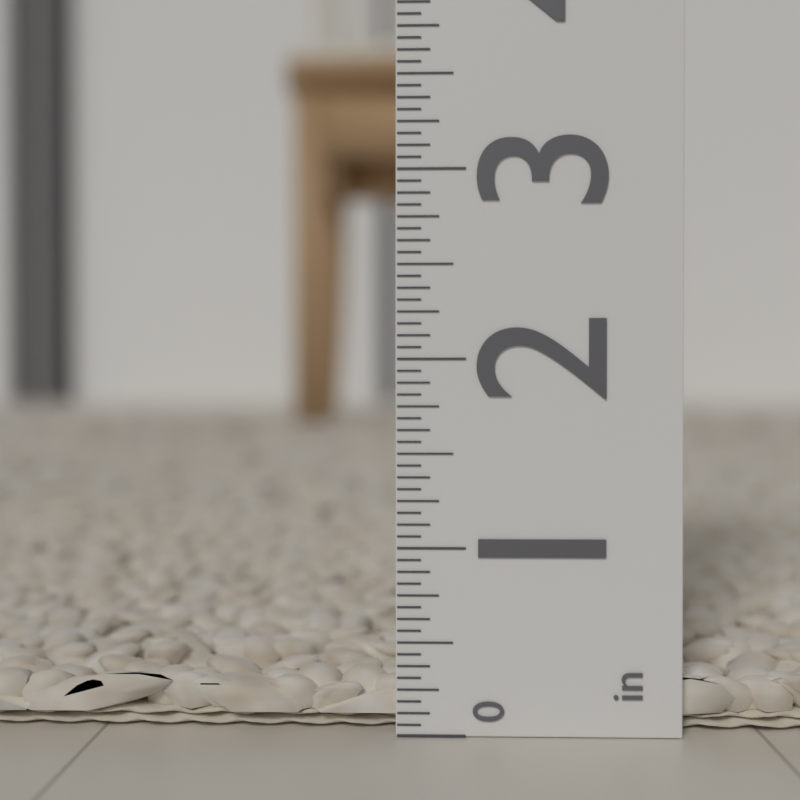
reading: 0.3125 in
